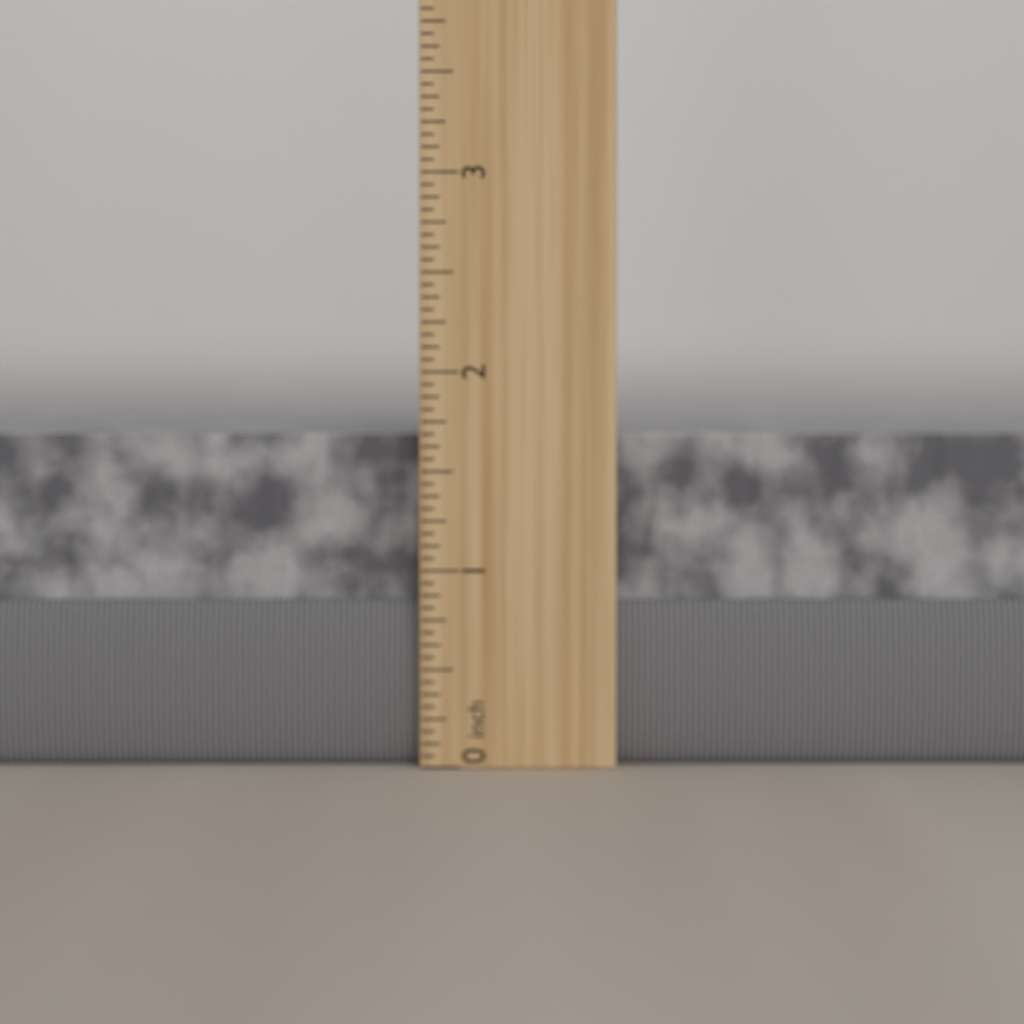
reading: 1.6875 inch
